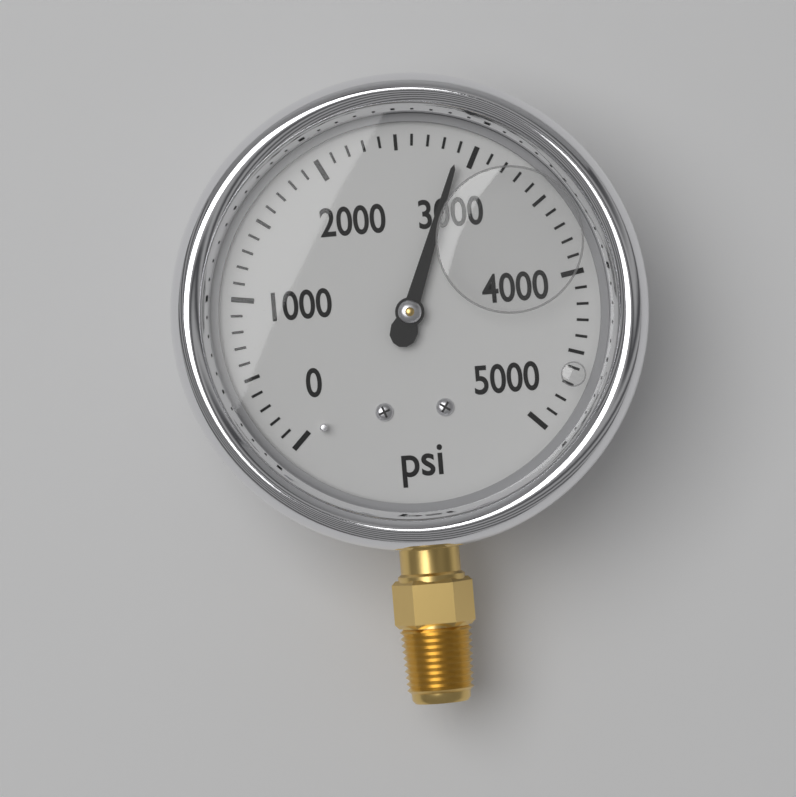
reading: 2900 psi
